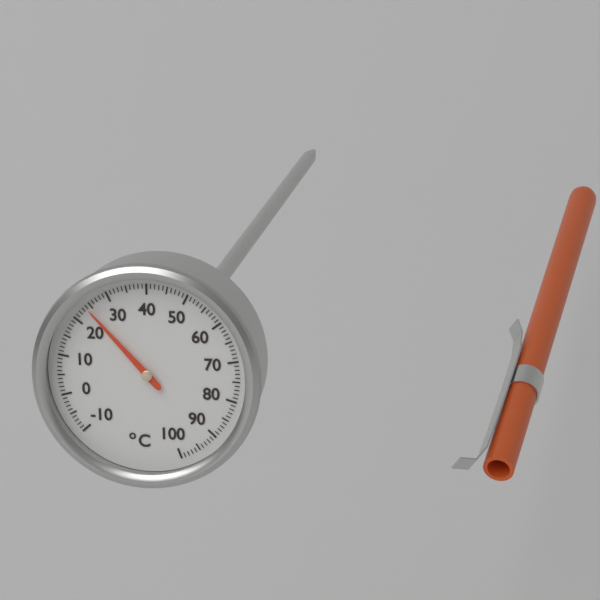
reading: 24 °C
